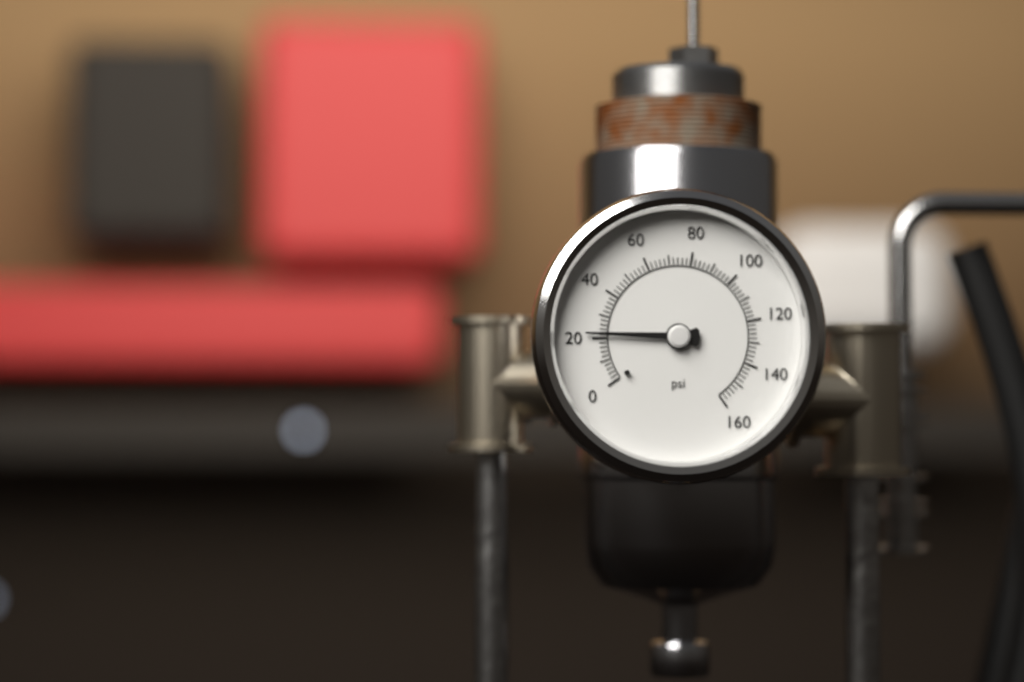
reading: 22 psi
